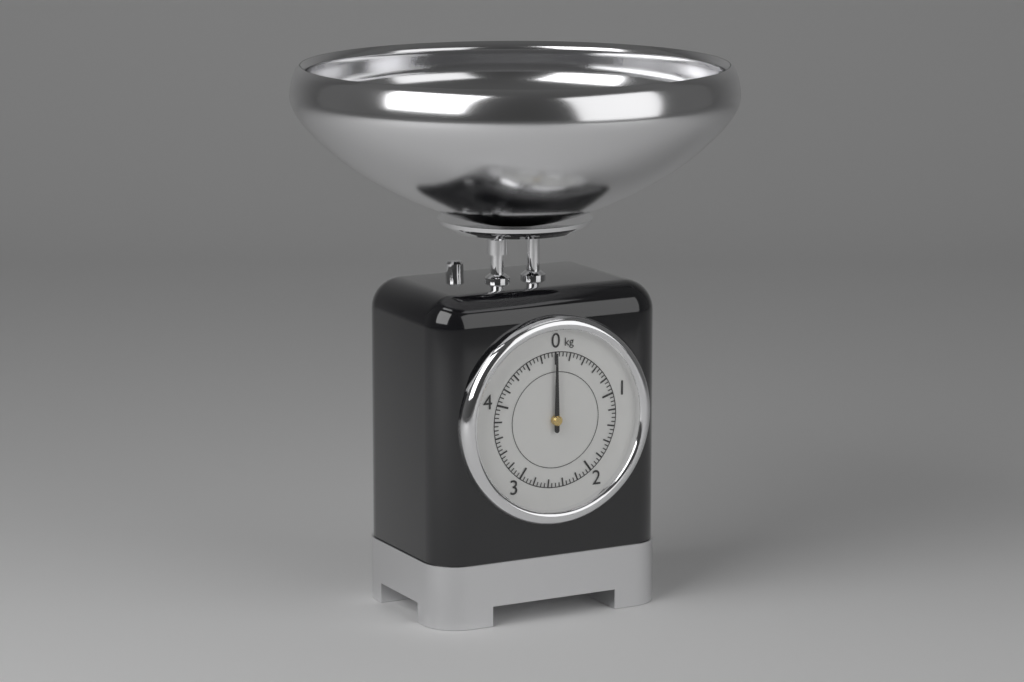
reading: 0.00 kg
